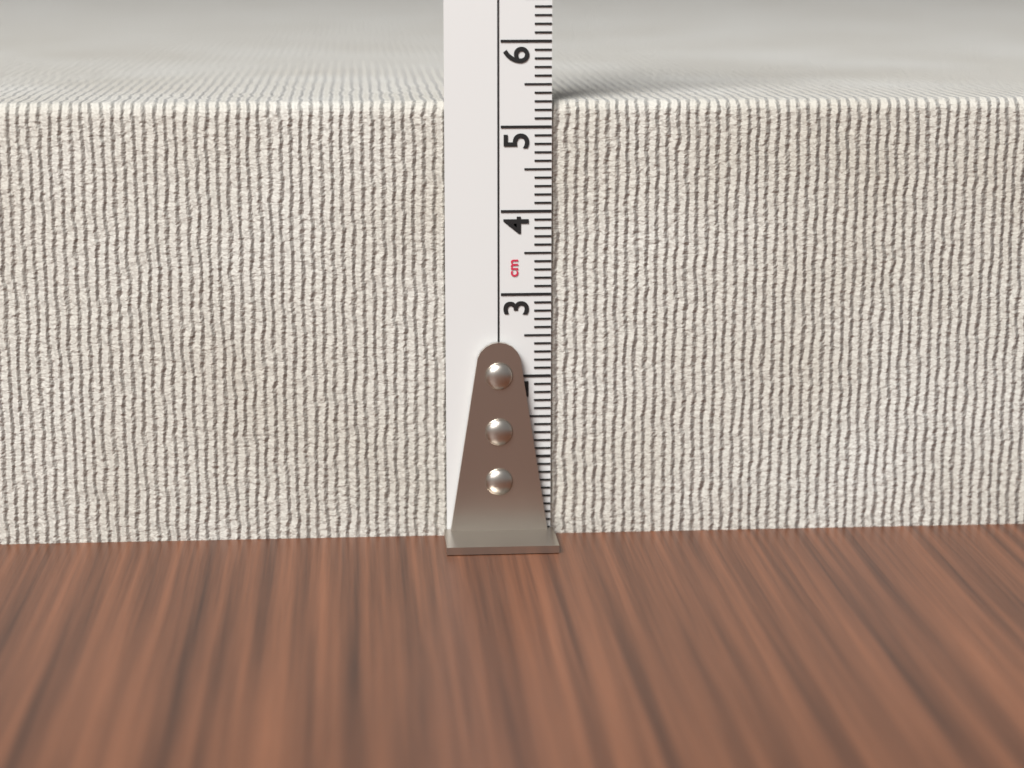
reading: 5.3 cm
